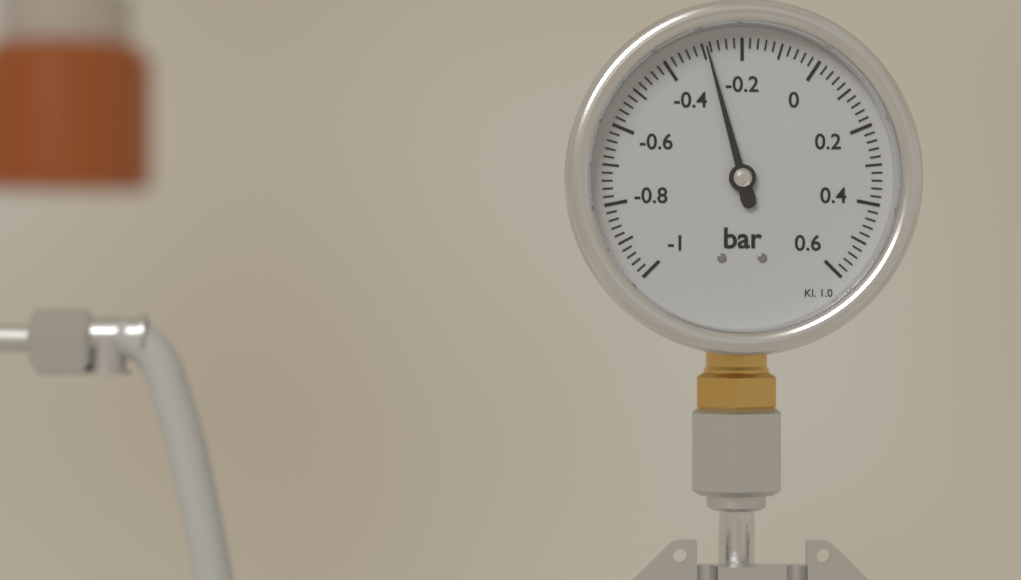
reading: -0.29 bar
